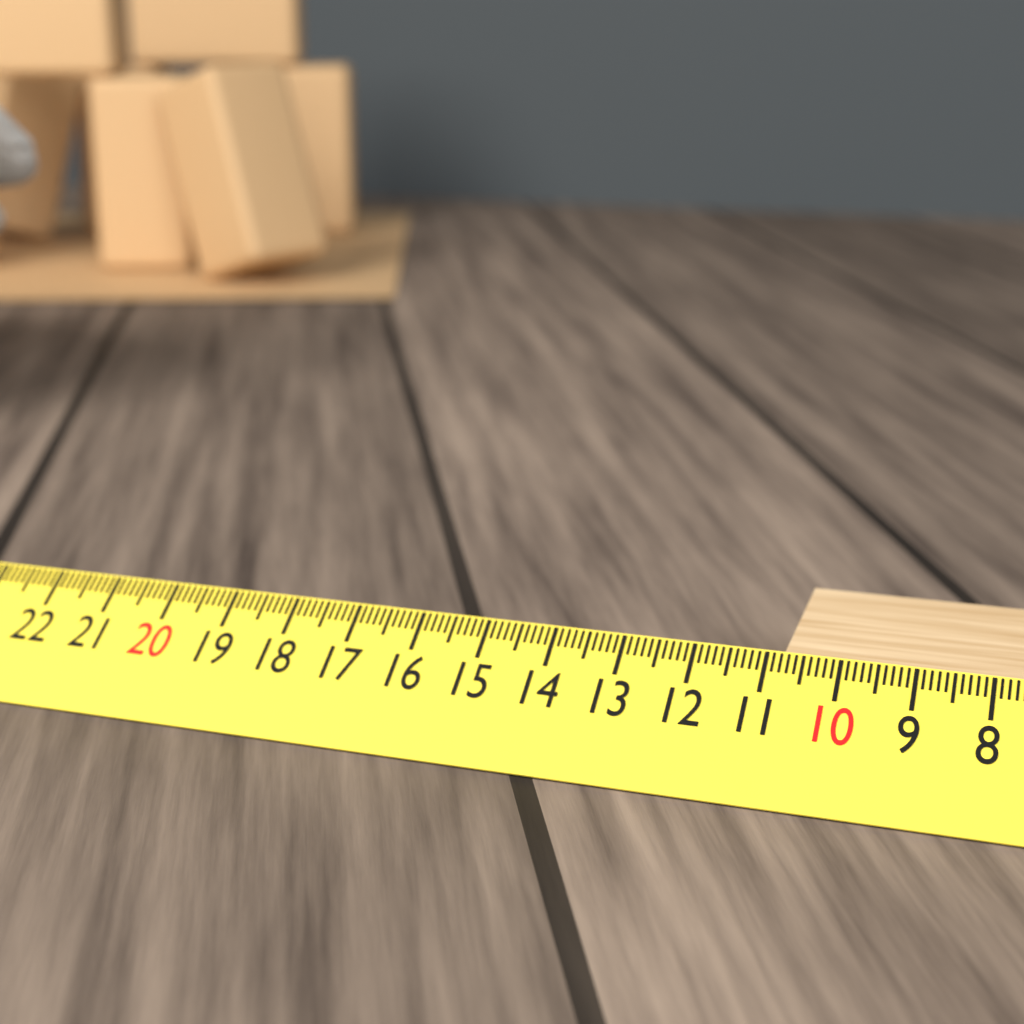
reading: 10.8 cm
